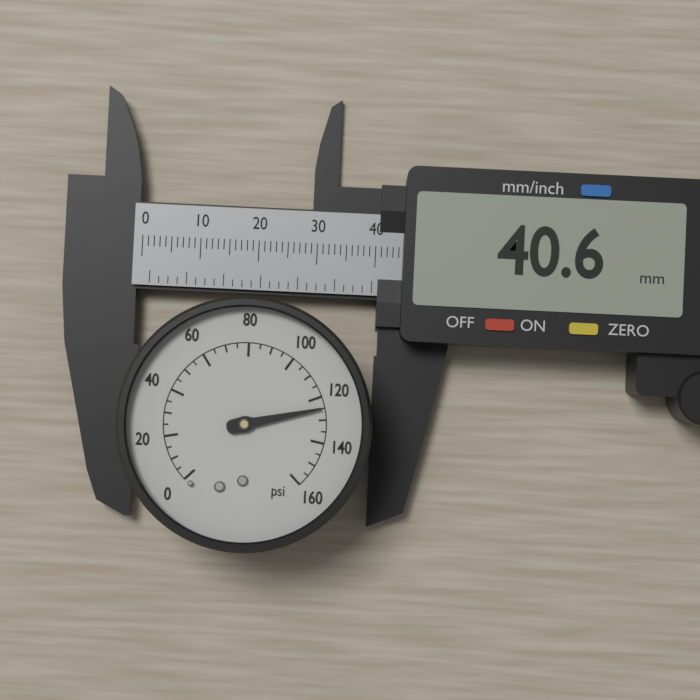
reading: 125 psi
